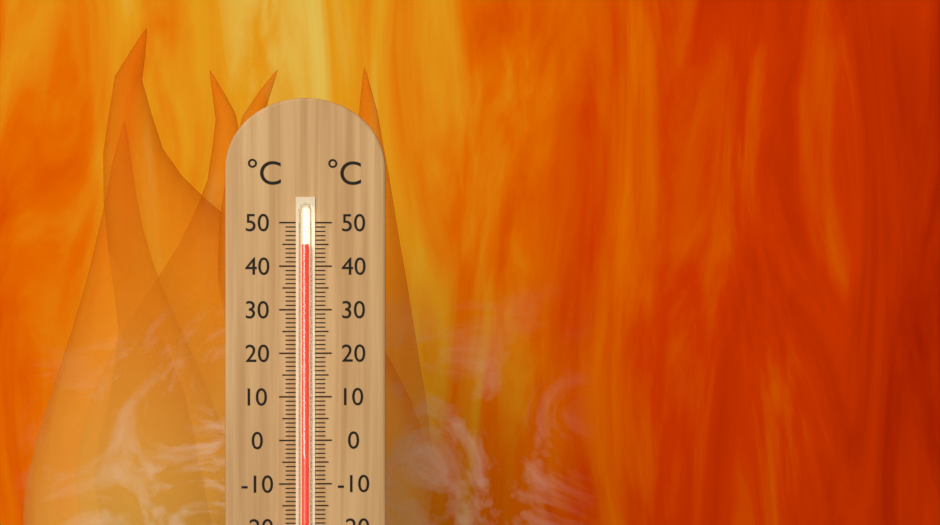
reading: 45 °C
